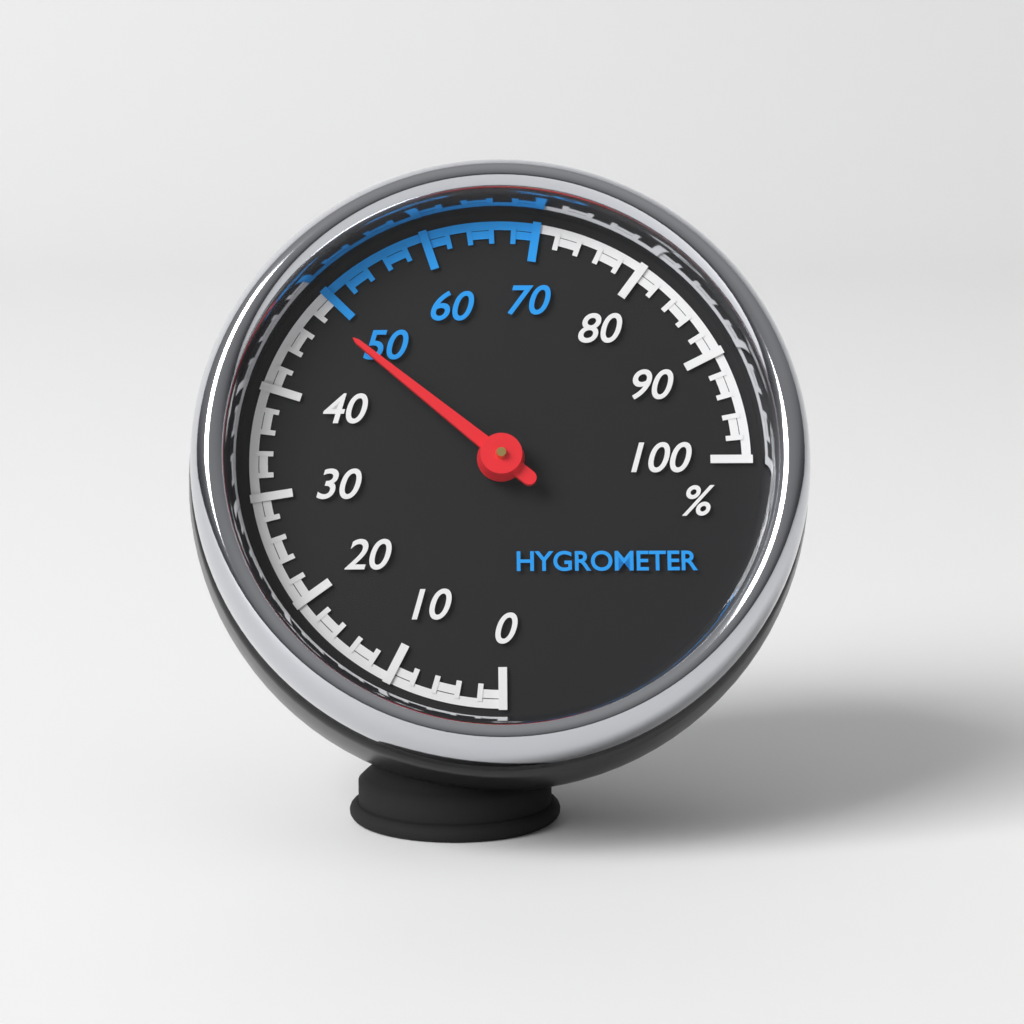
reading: 48 %
